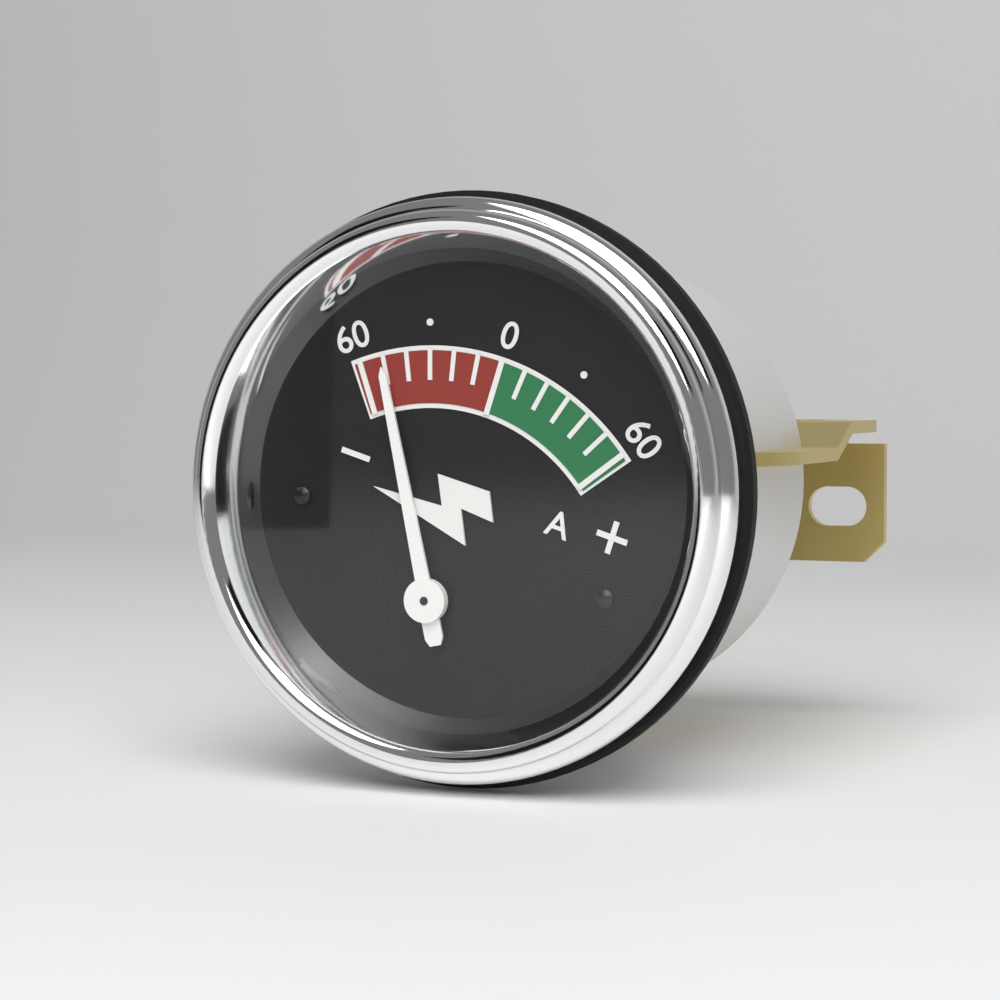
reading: -50 A
